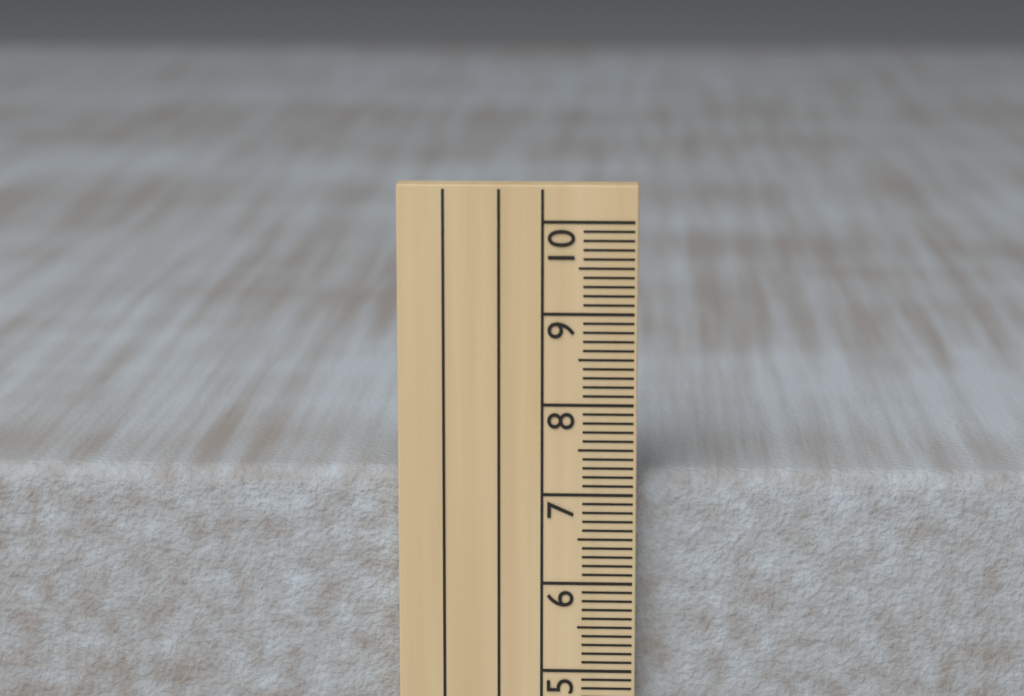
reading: 7.2 cm
